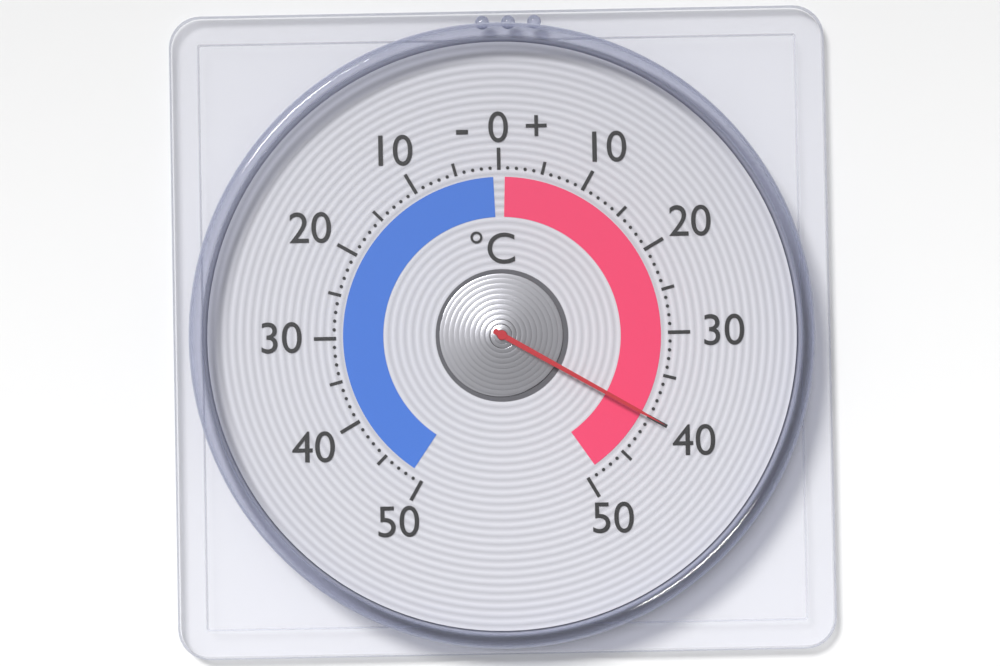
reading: 40 °C
